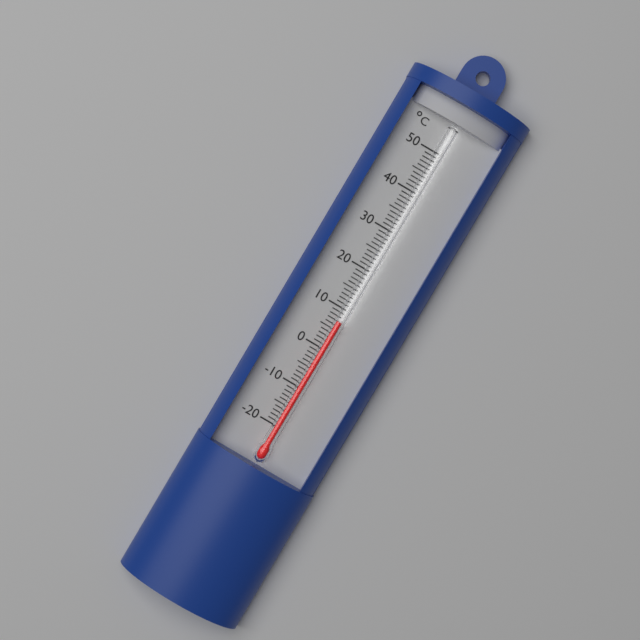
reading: 7 °C
